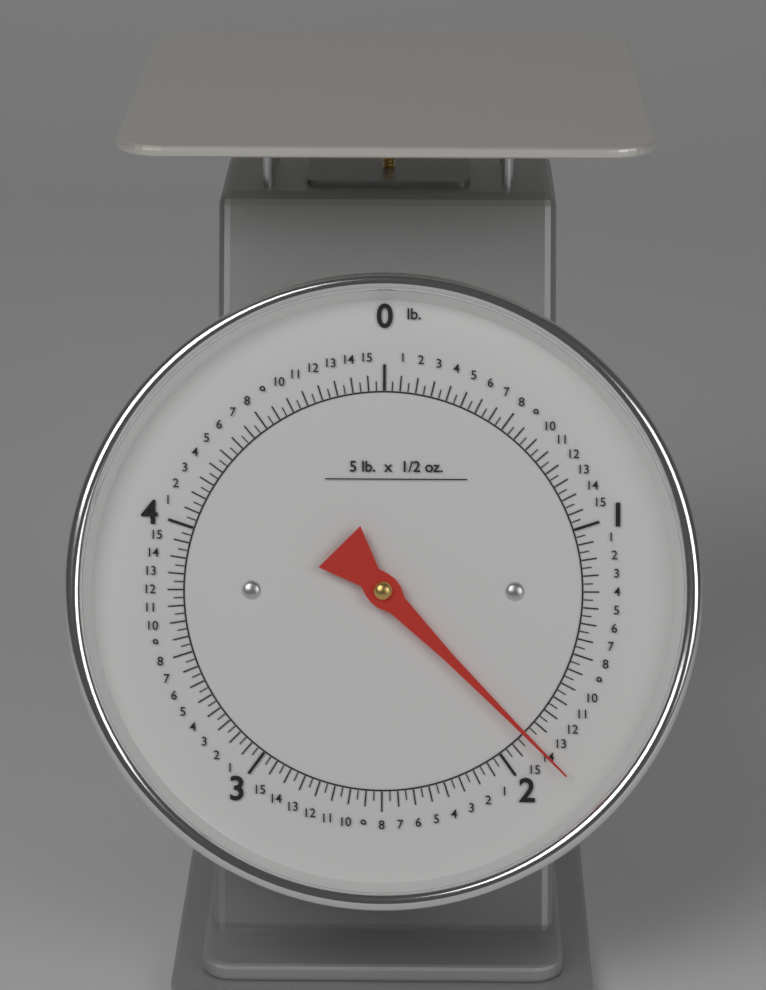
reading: 1.87500 lb
